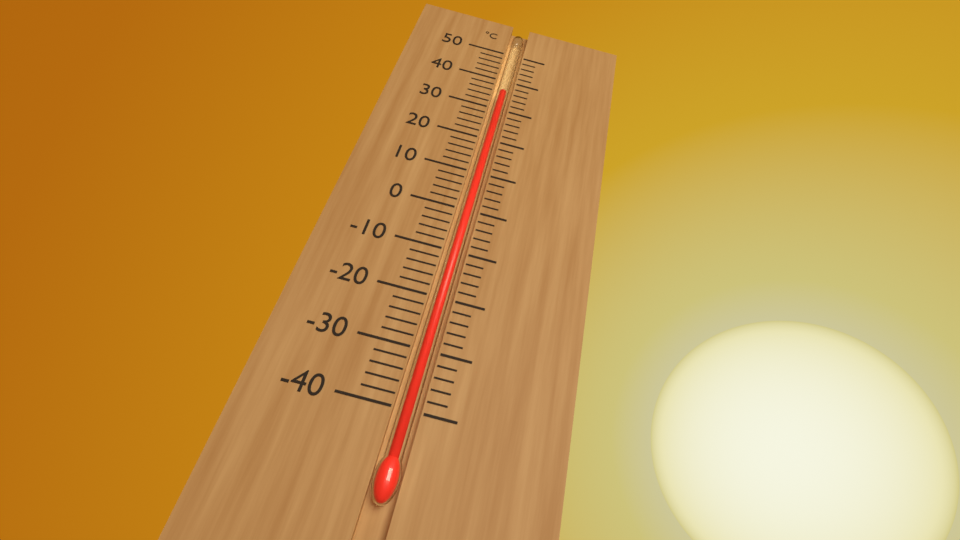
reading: 36 °C
